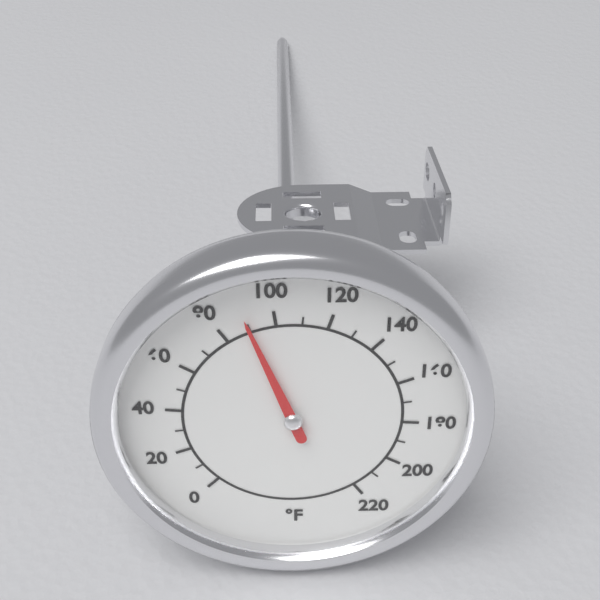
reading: 90 °F
